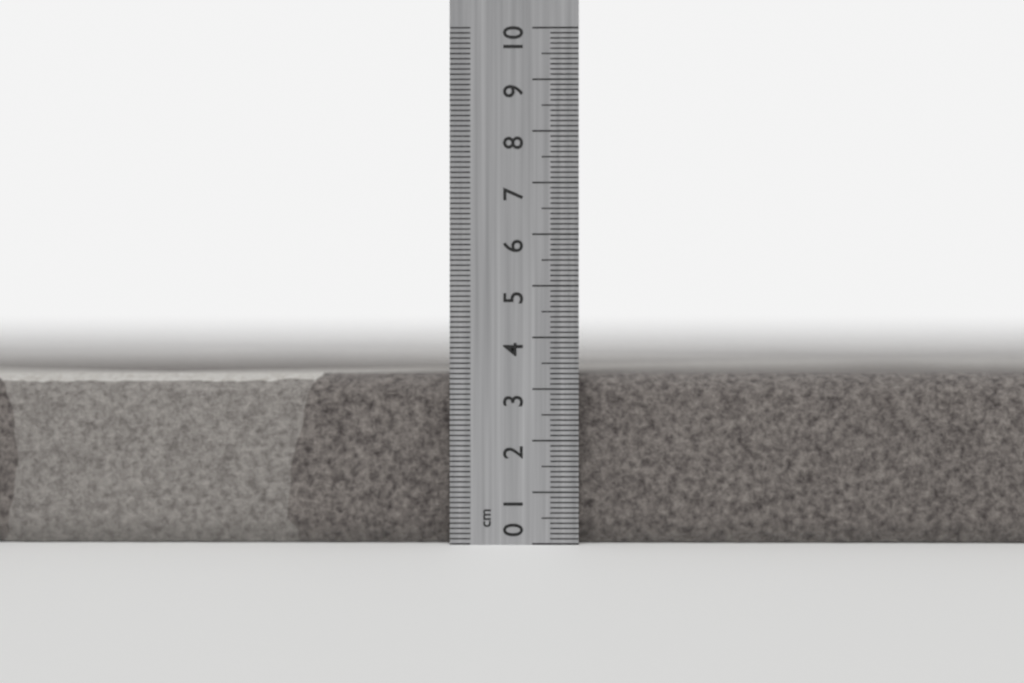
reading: 3.3 cm
